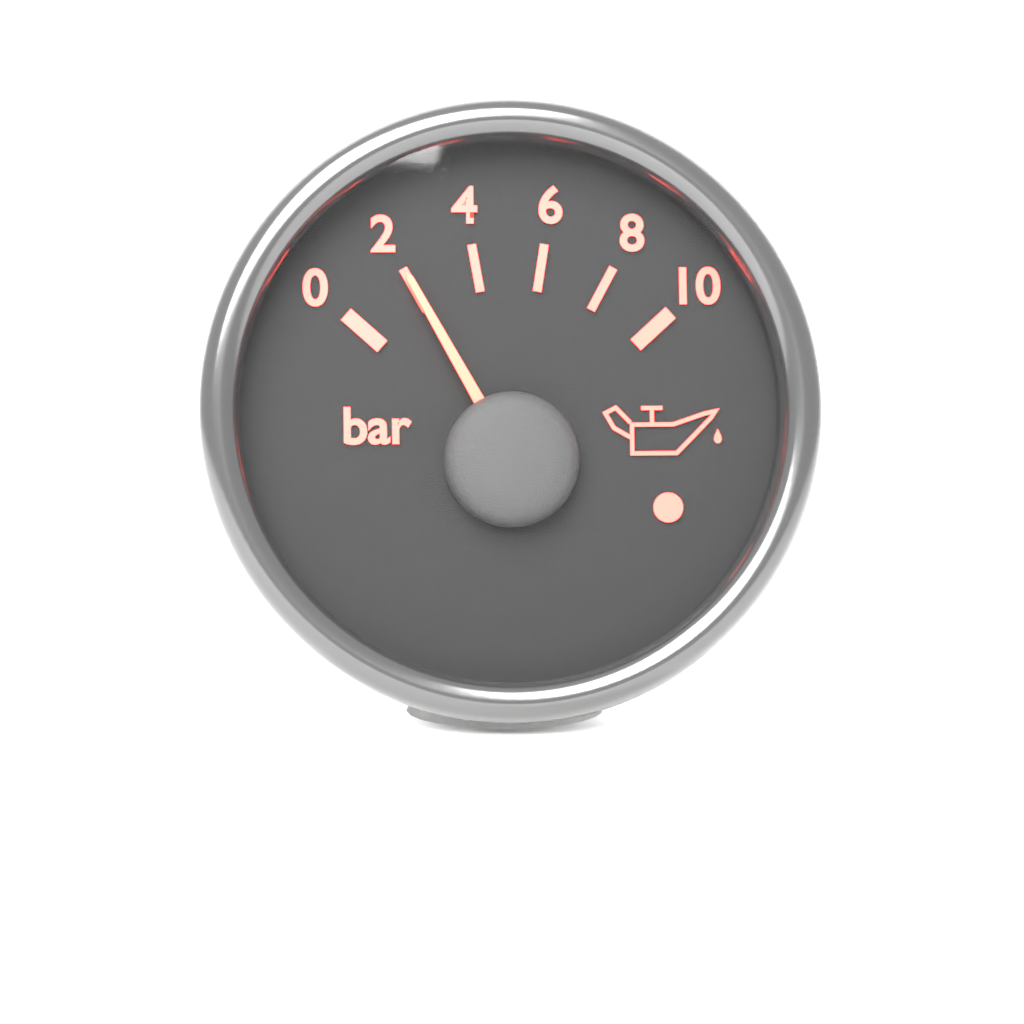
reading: 2 bar
